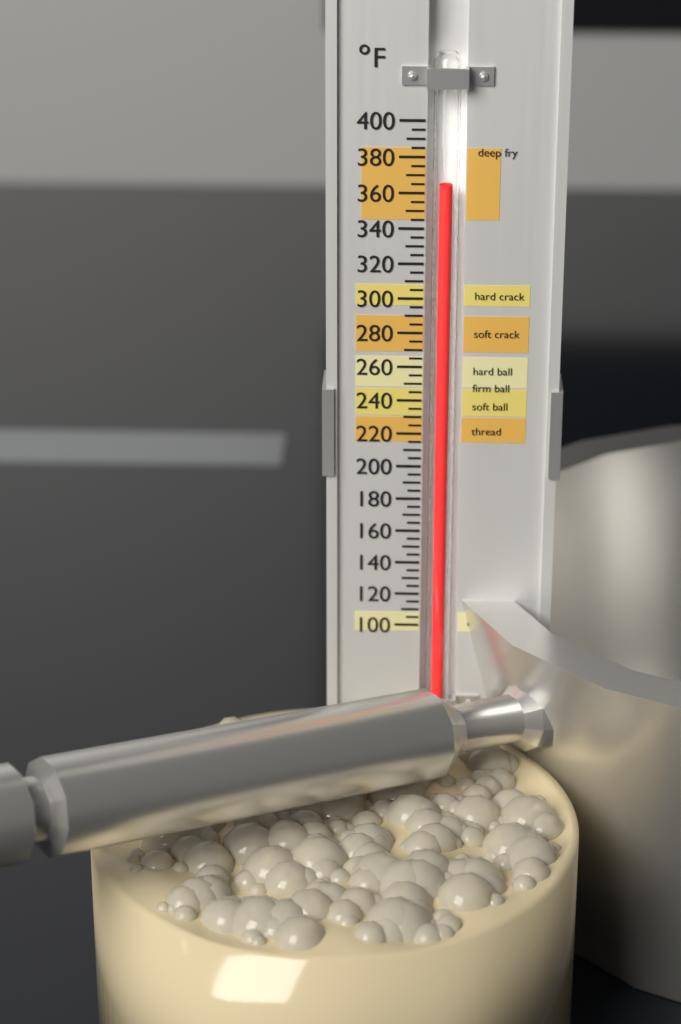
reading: 365 °F
